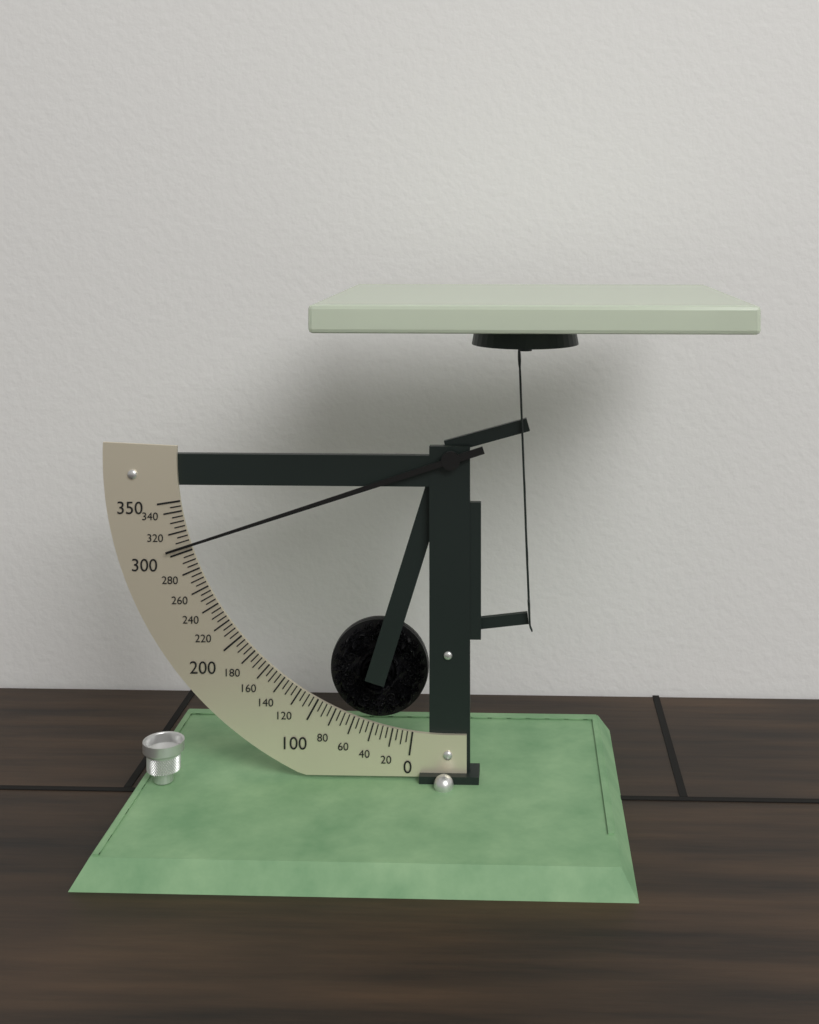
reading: 305 (no unit)
